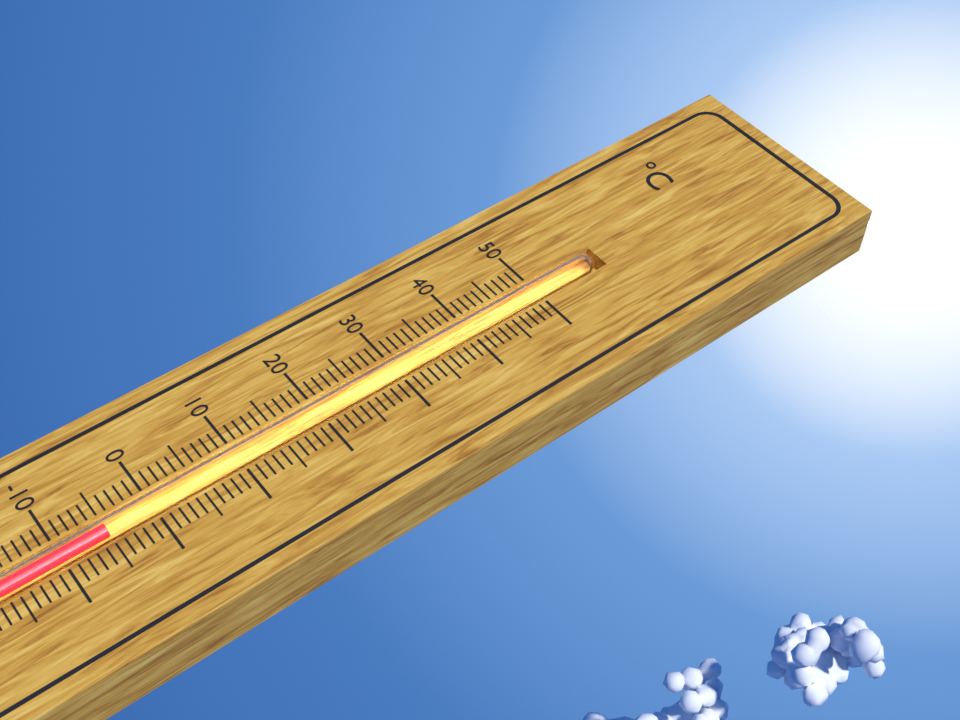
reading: -5 °C
